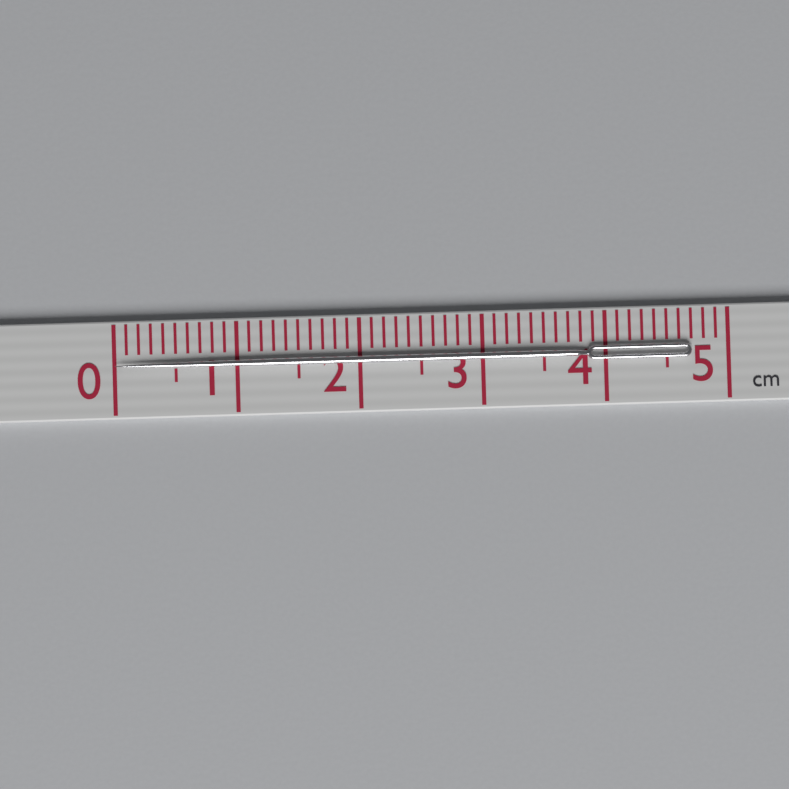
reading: 4.7 cm
